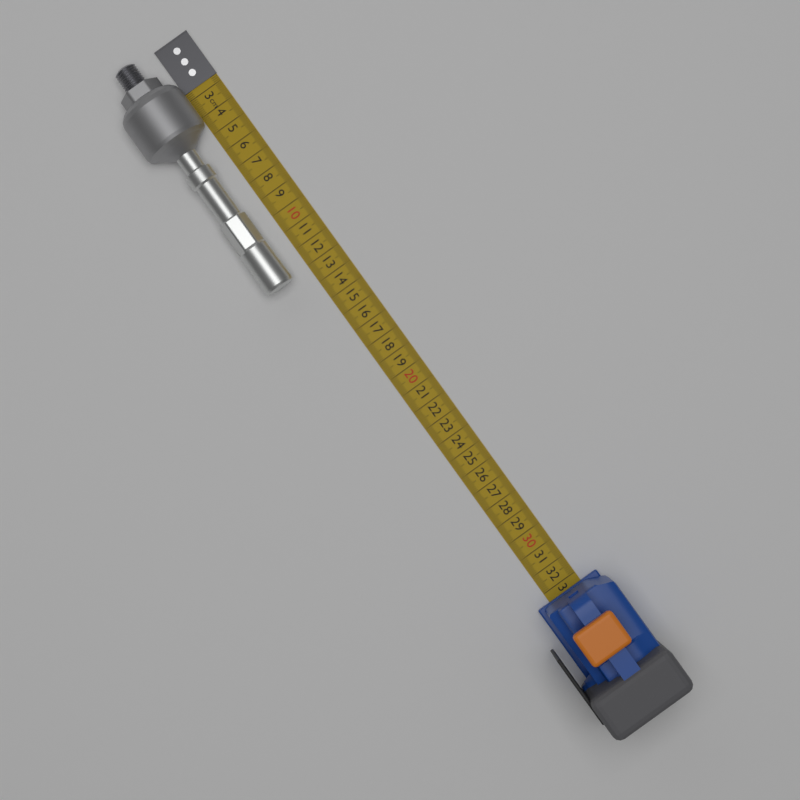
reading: 13.2 cm
